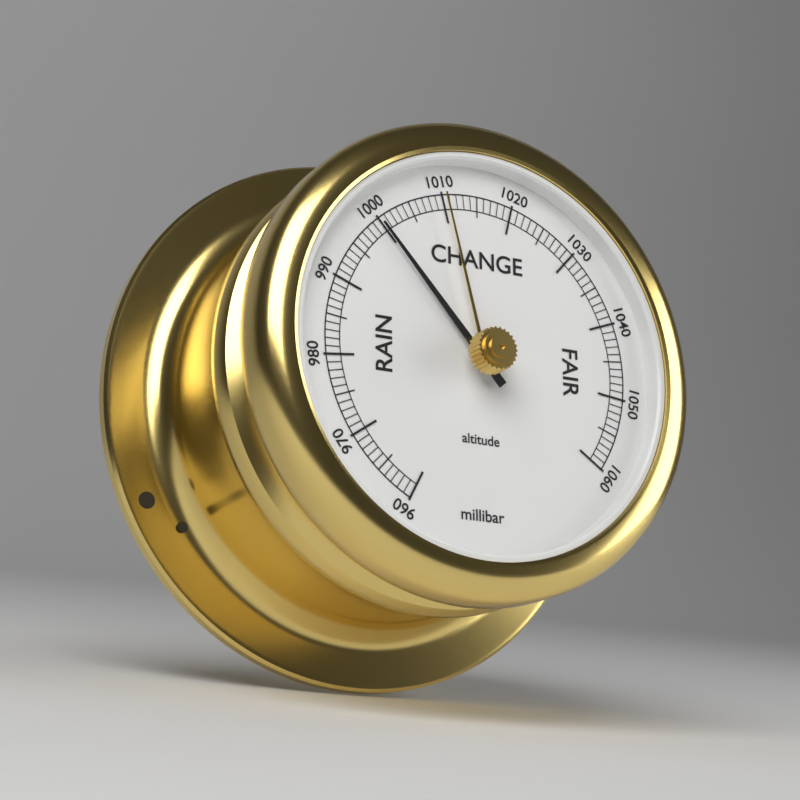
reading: 1000 millibar
